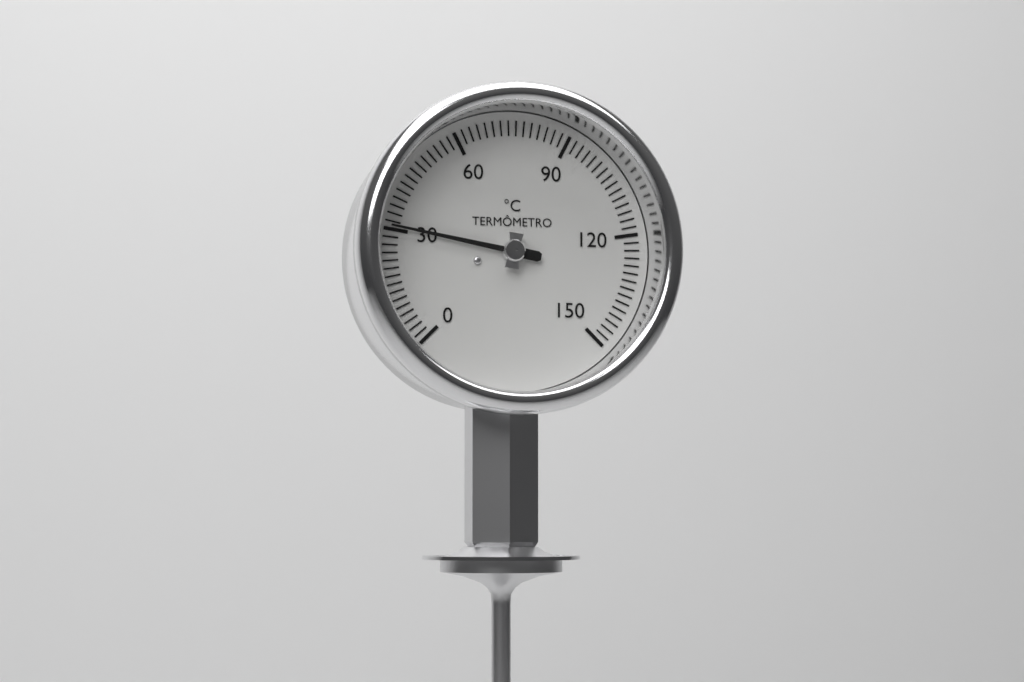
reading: 31 °C
